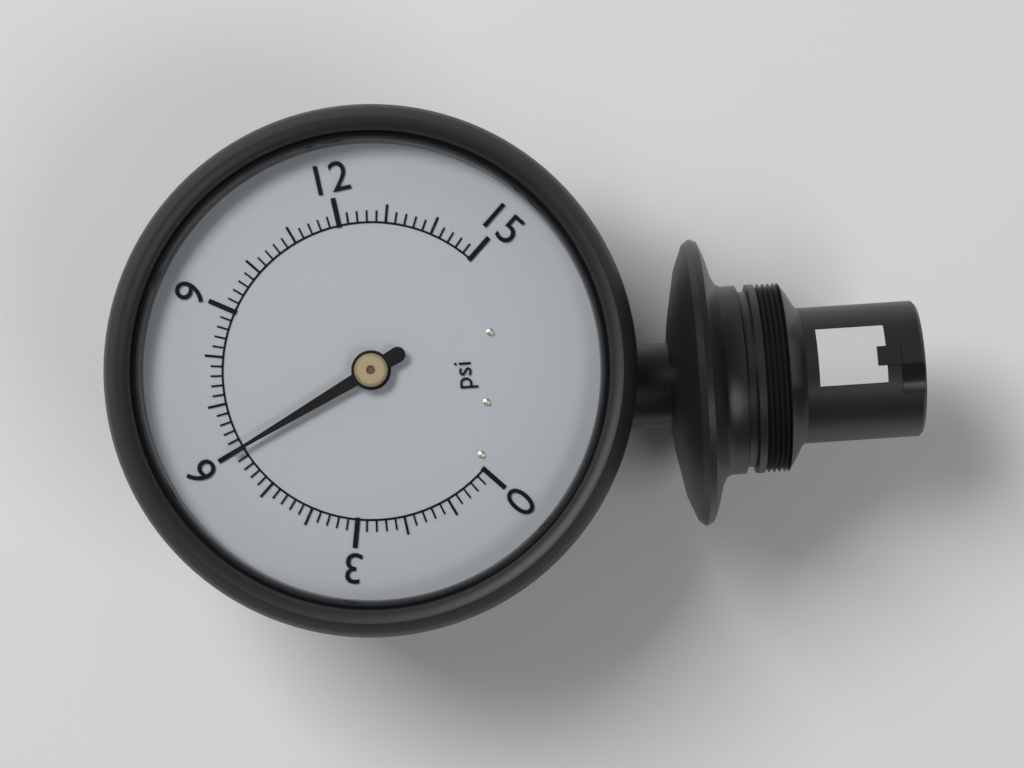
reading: 6.0 psi
